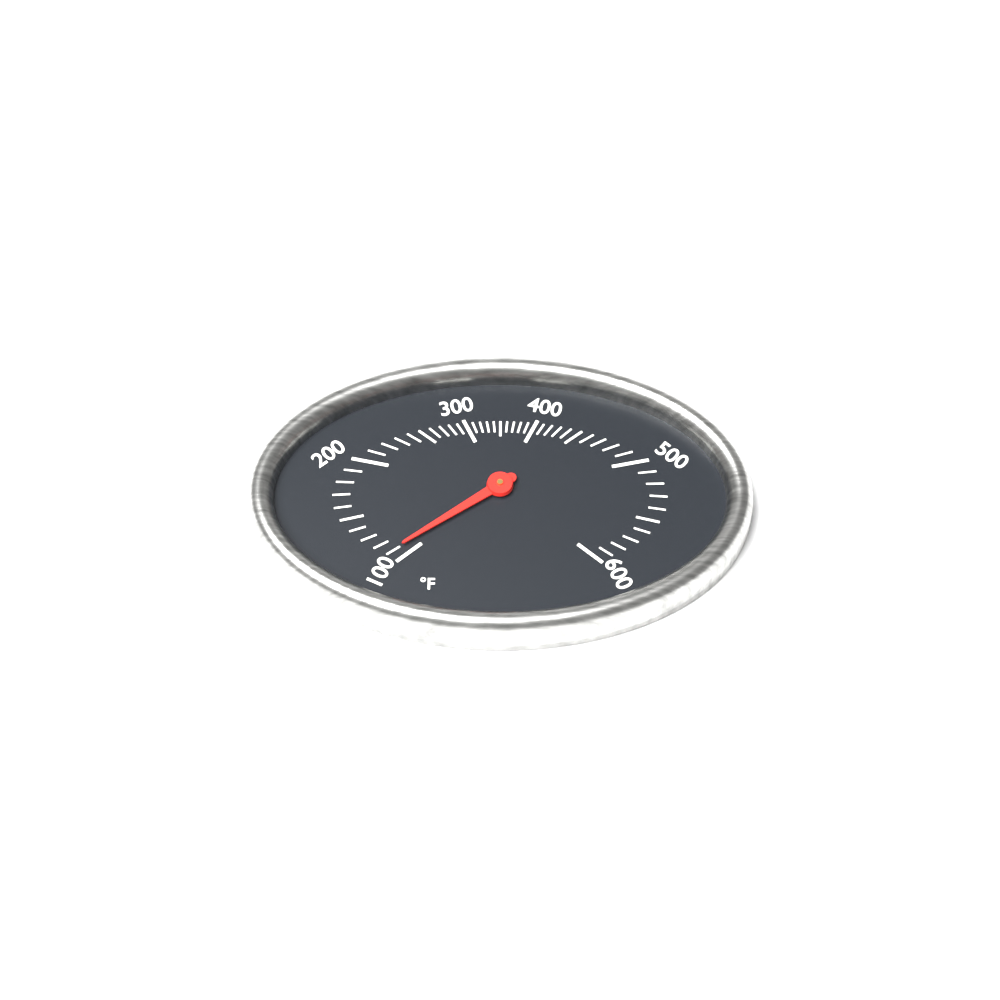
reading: 110 °F
